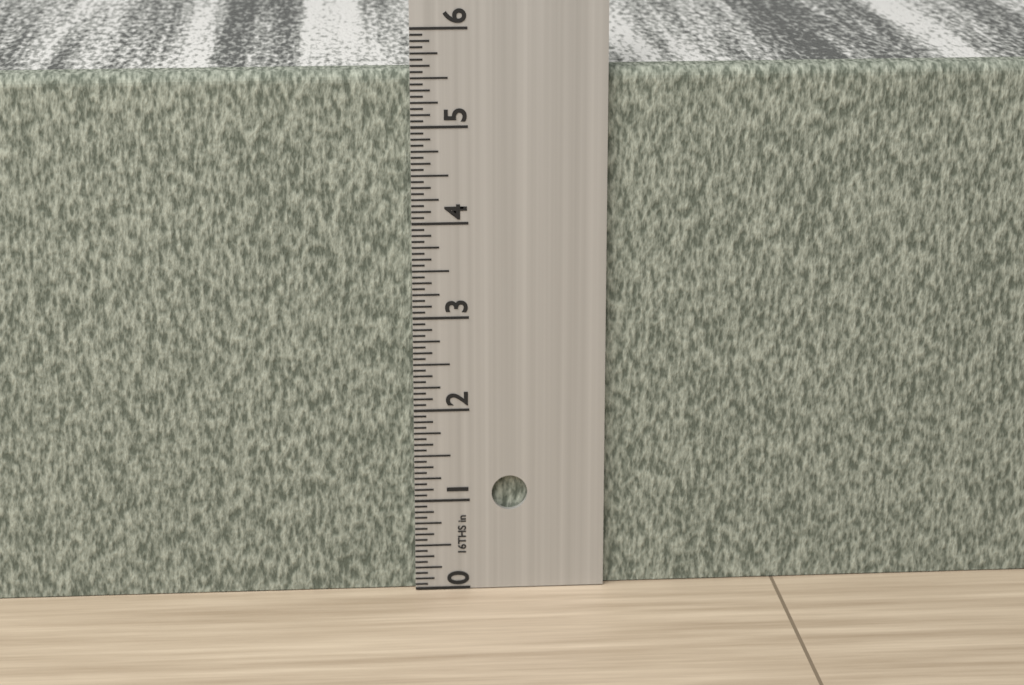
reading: 5.5625 in
